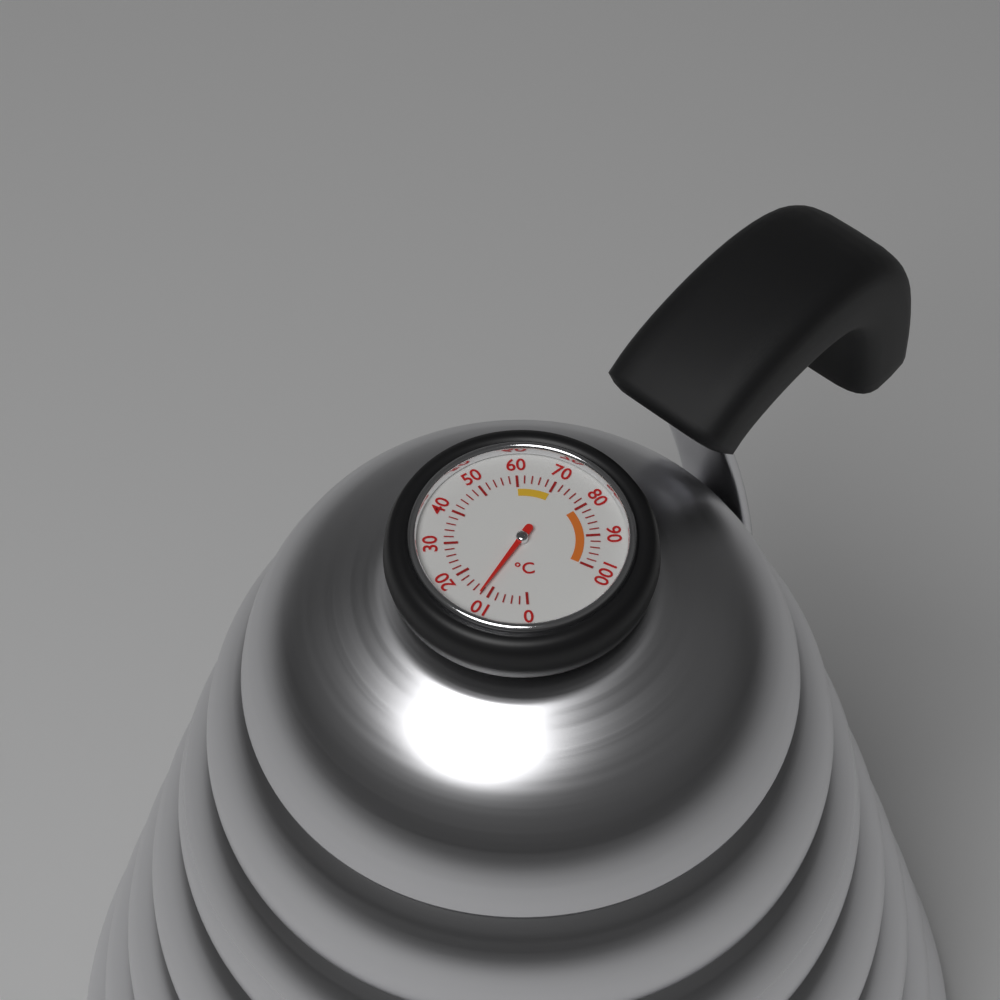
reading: 12 °C
